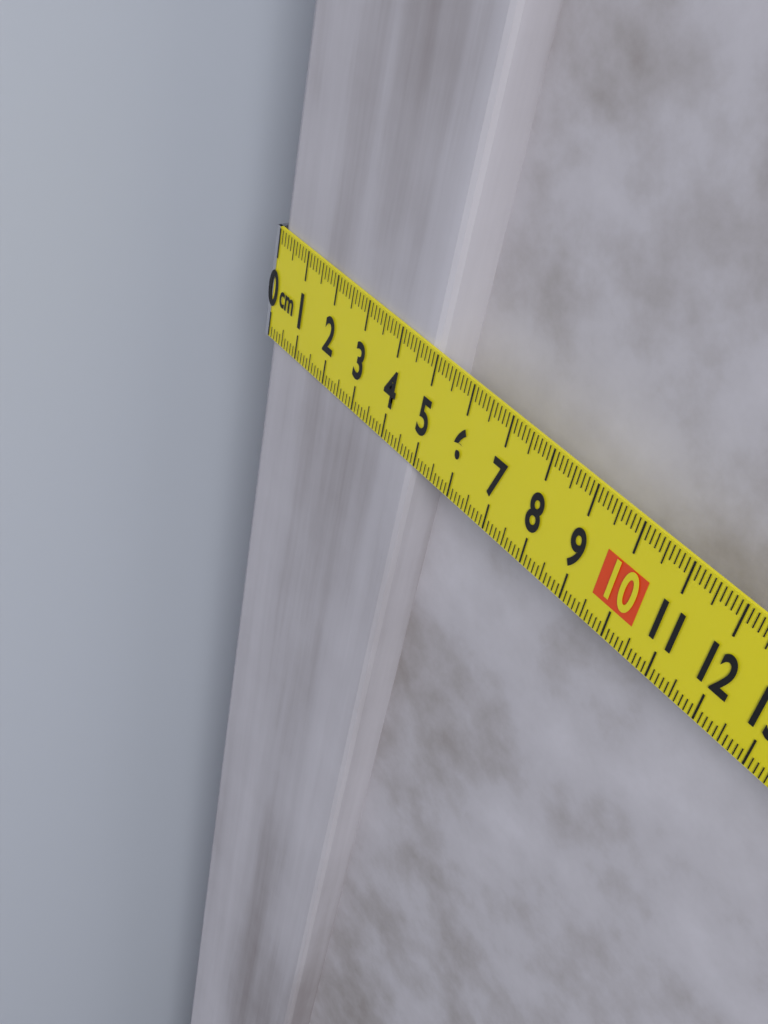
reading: 4.9 cm
